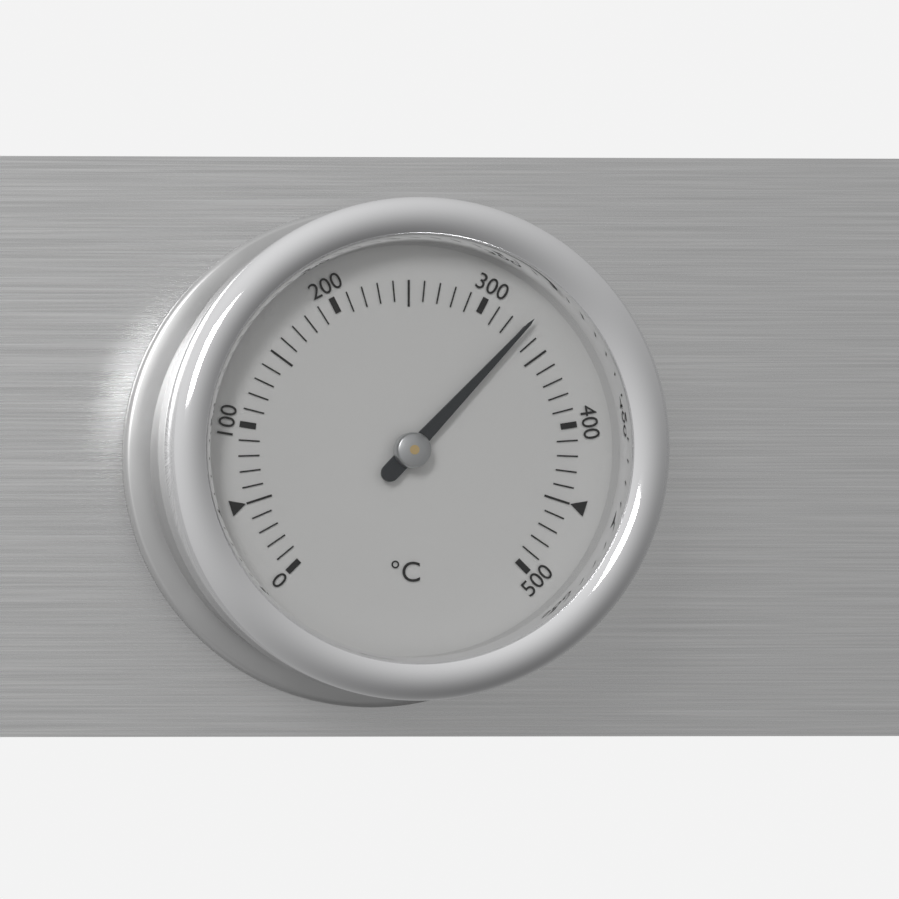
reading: 330 °C
